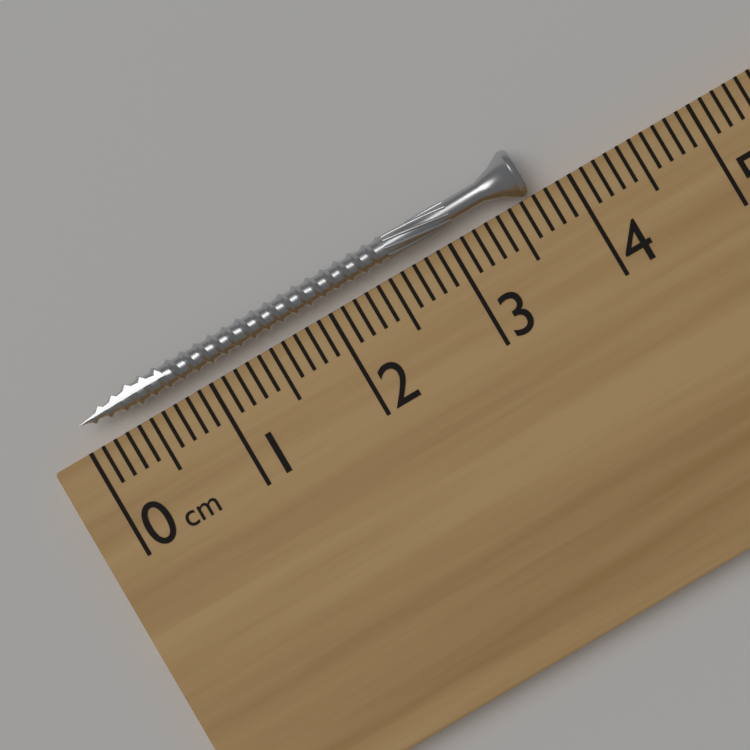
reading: 3.7 cm
